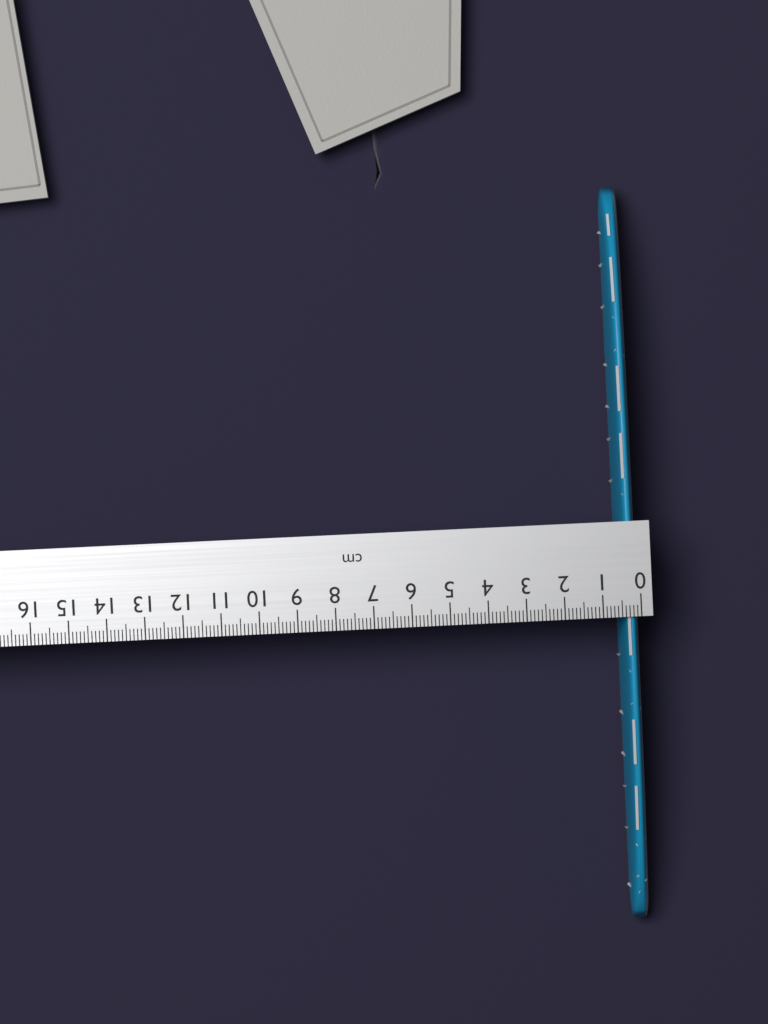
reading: 0.5 cm
